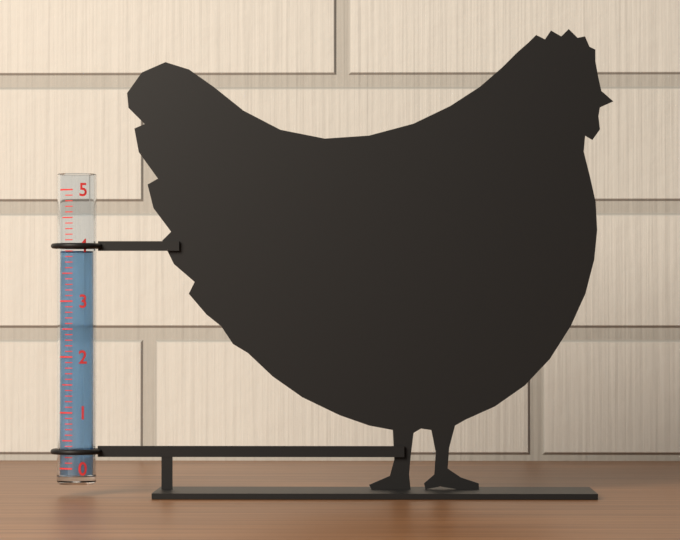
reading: 3.9 (no unit)
